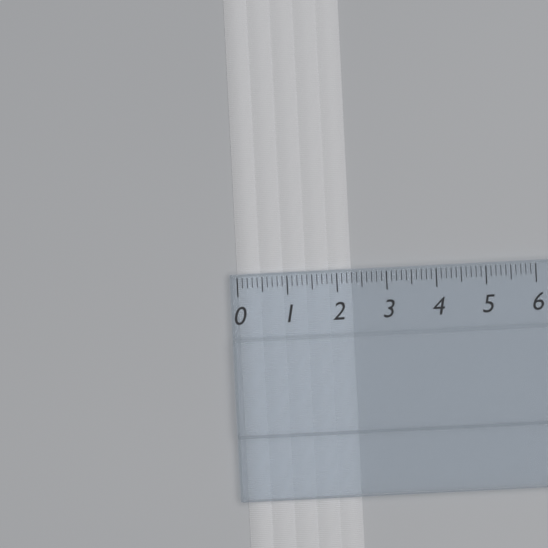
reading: 2.3 (no unit)
